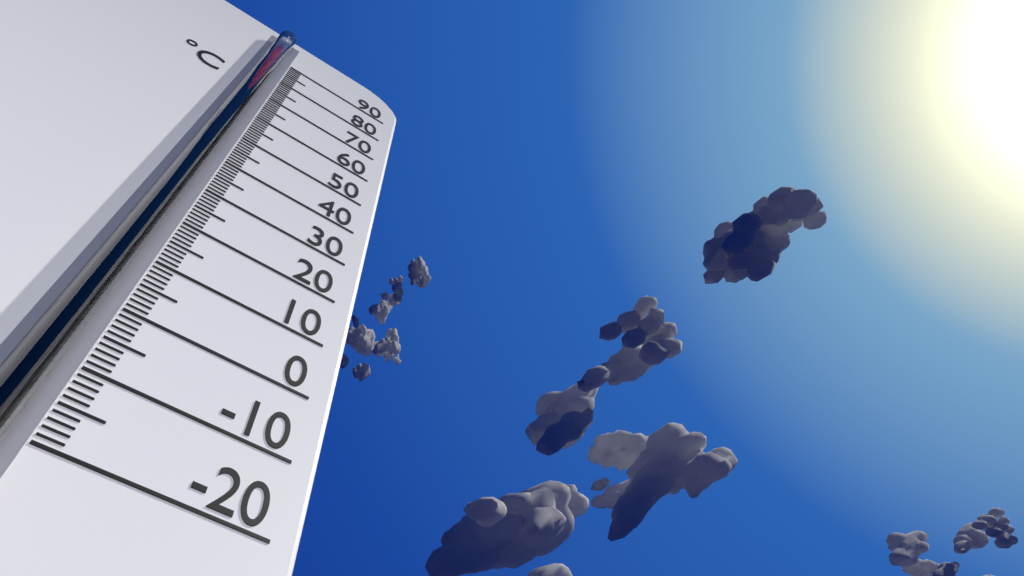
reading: 89 °C
